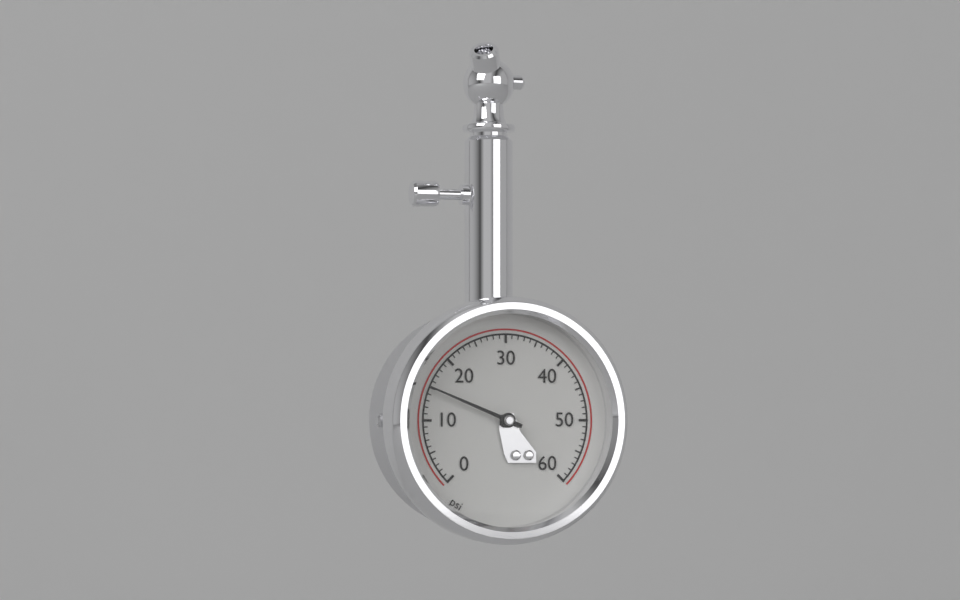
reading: 15 psi
